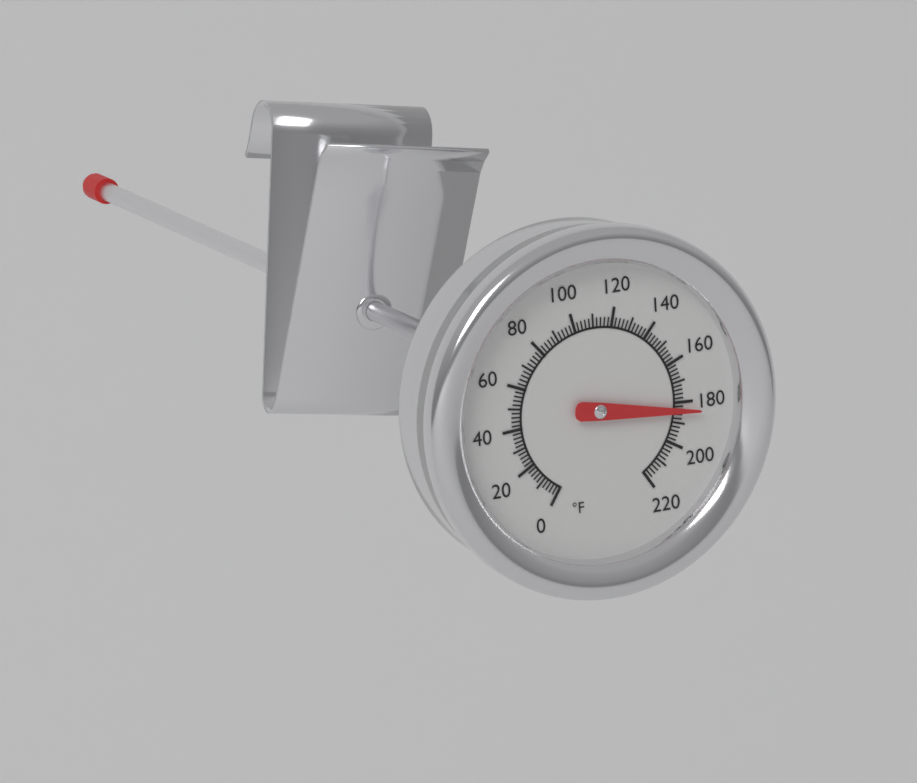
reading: 184 °F
